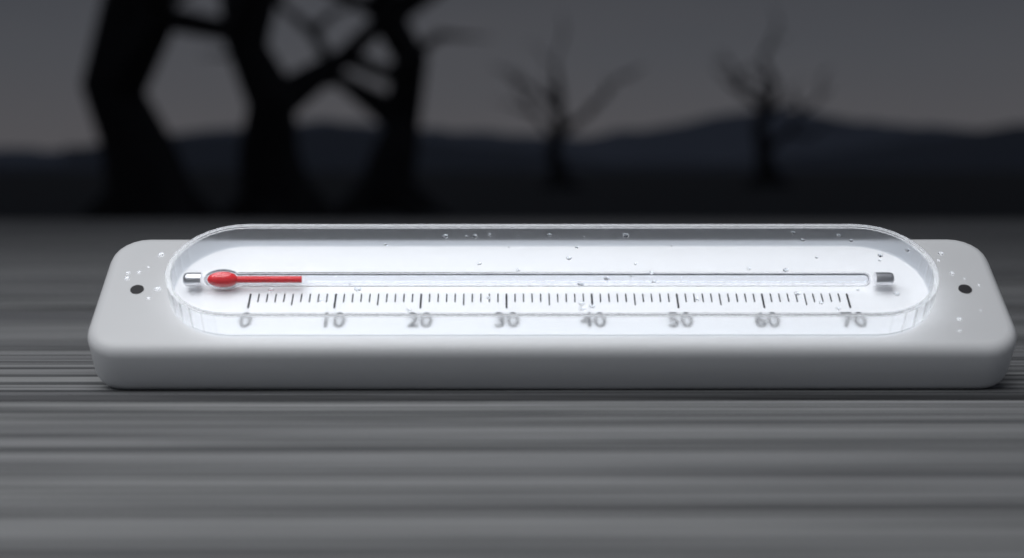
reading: 6 (no unit)
